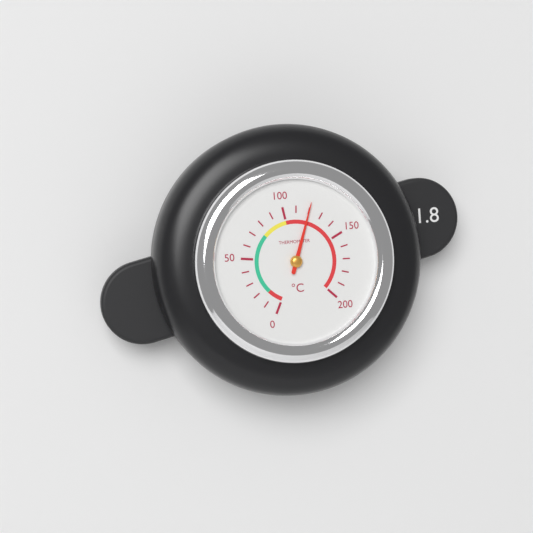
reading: 120 °C
